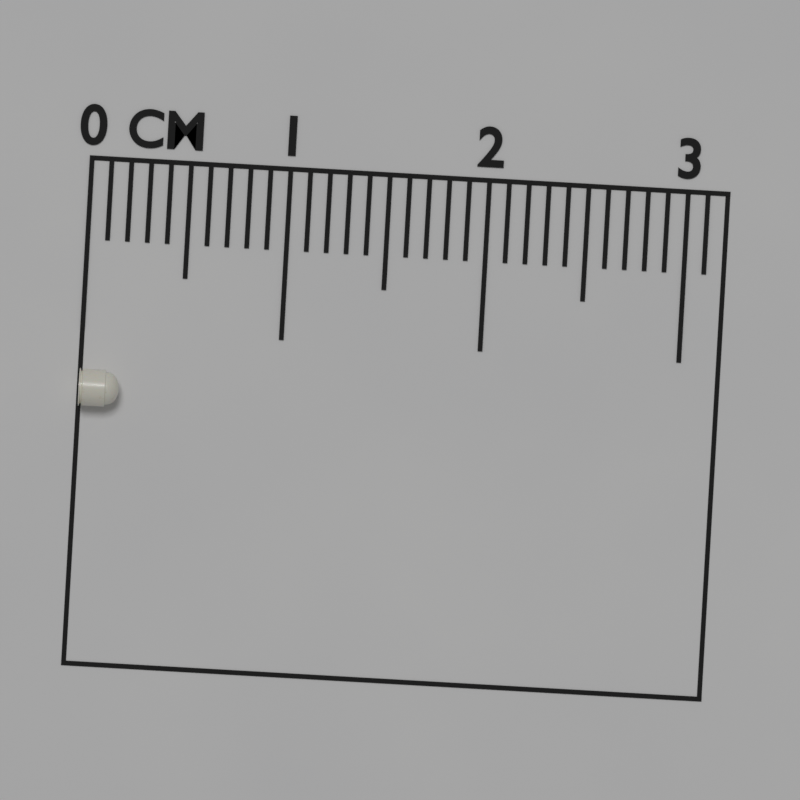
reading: 0.2 cm
